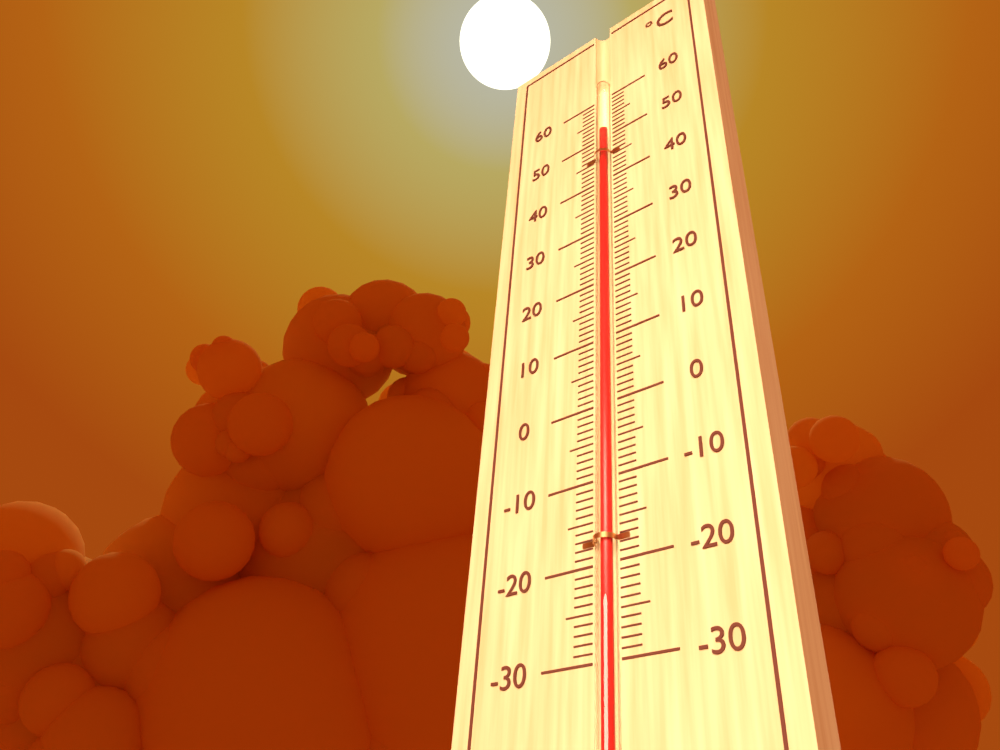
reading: 52 °C
